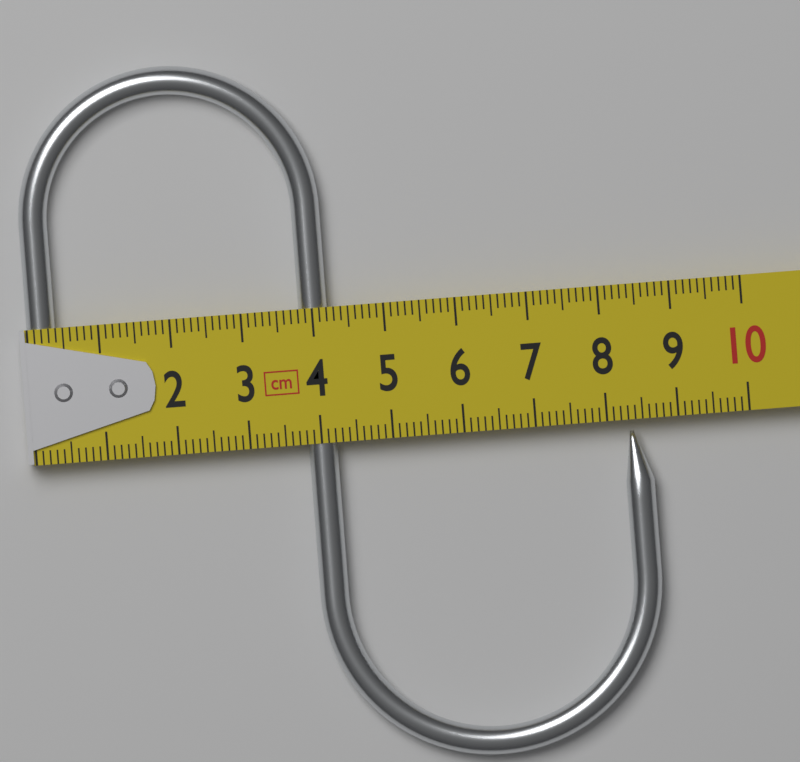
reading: 8.6 cm
